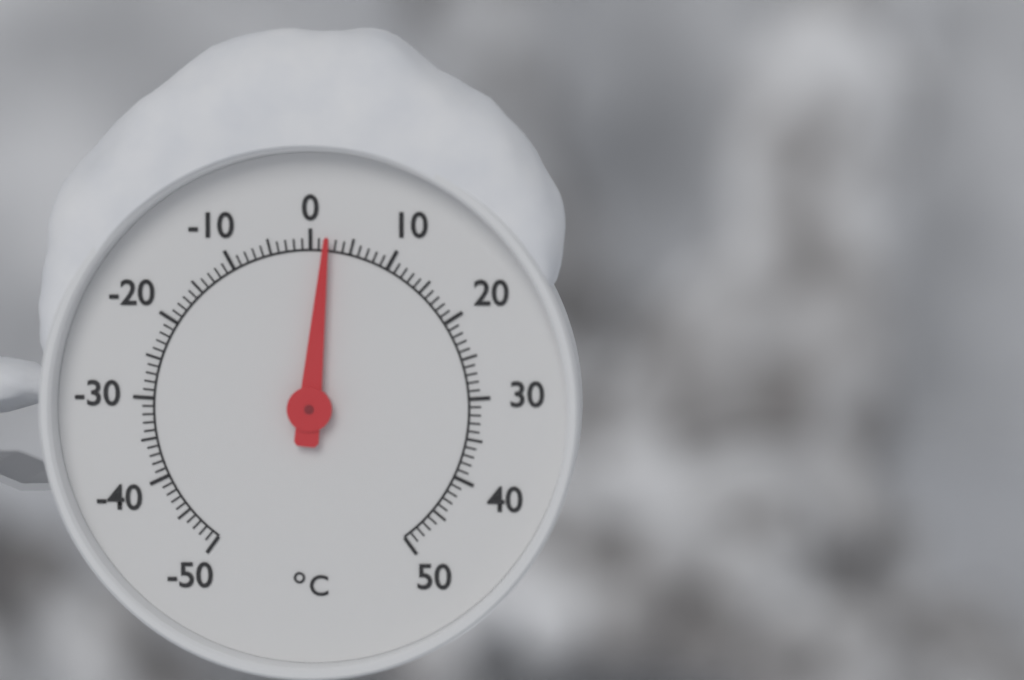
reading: 2 °C
